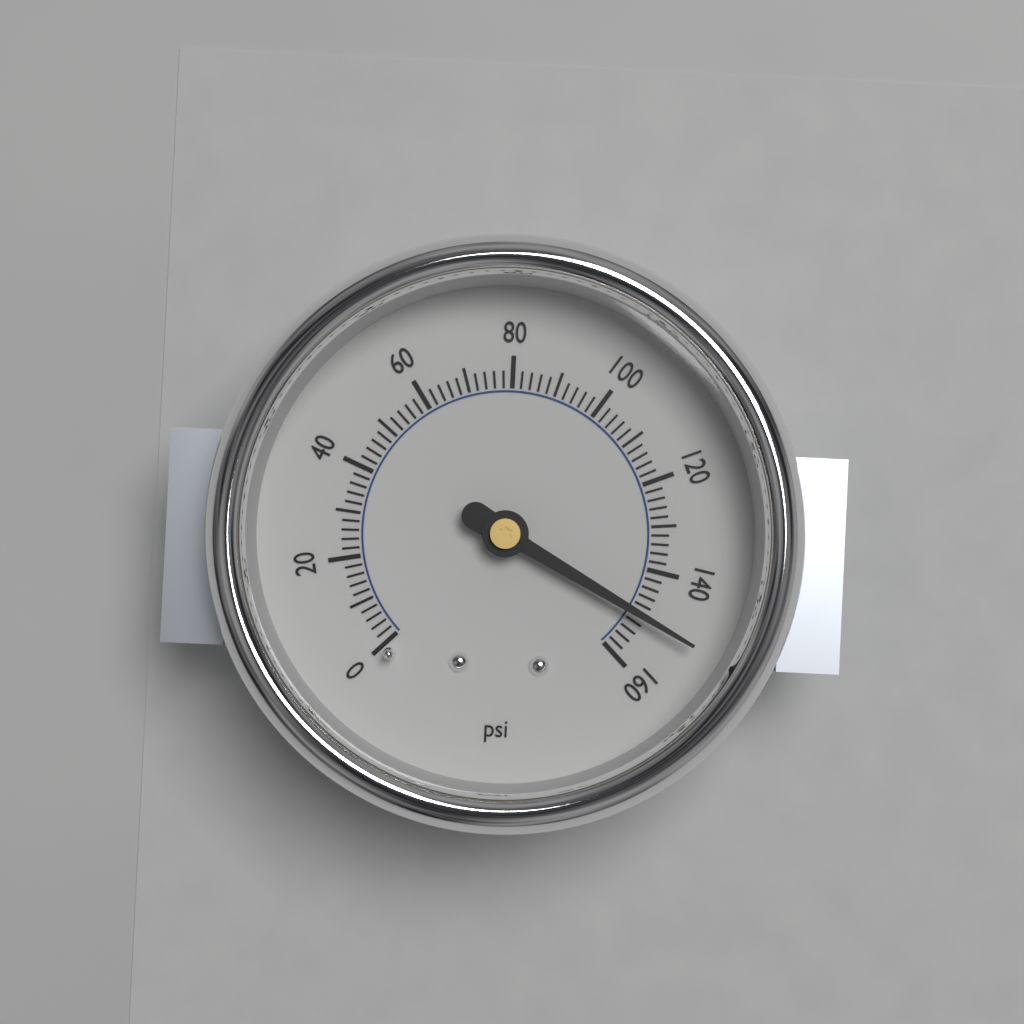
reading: 150 psi
